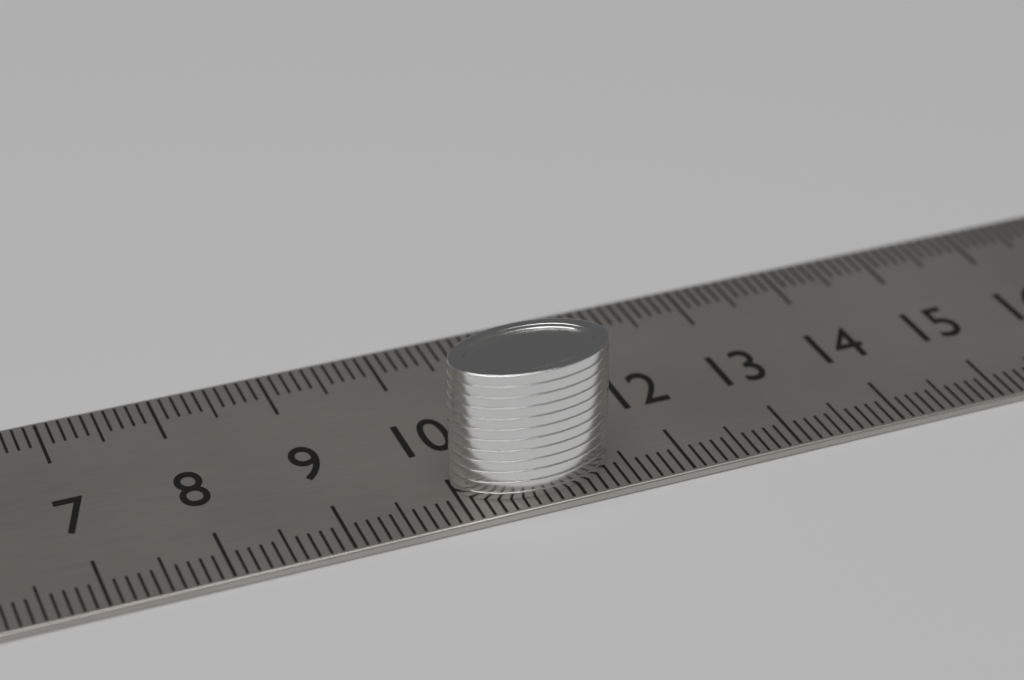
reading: 11.4 cm
